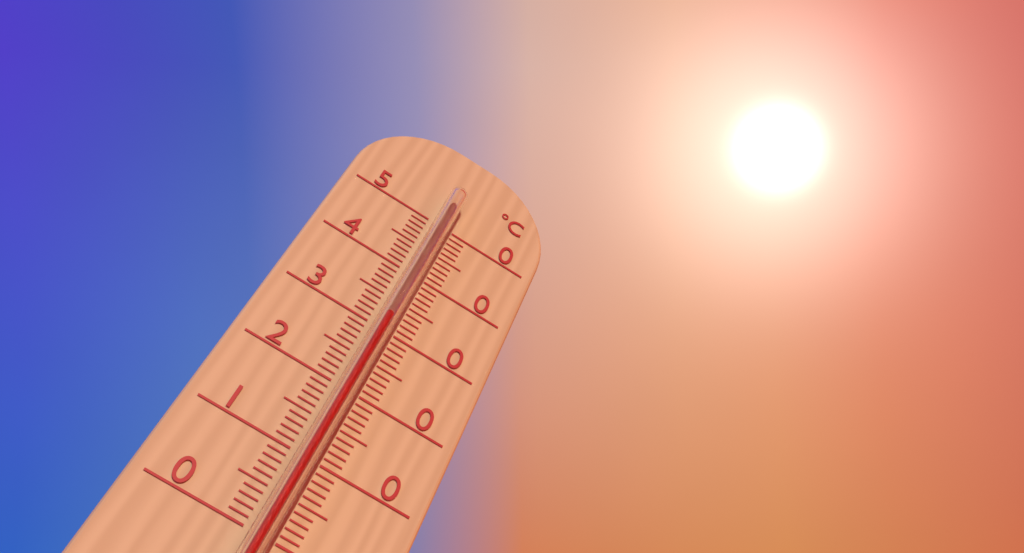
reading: 31 °C
